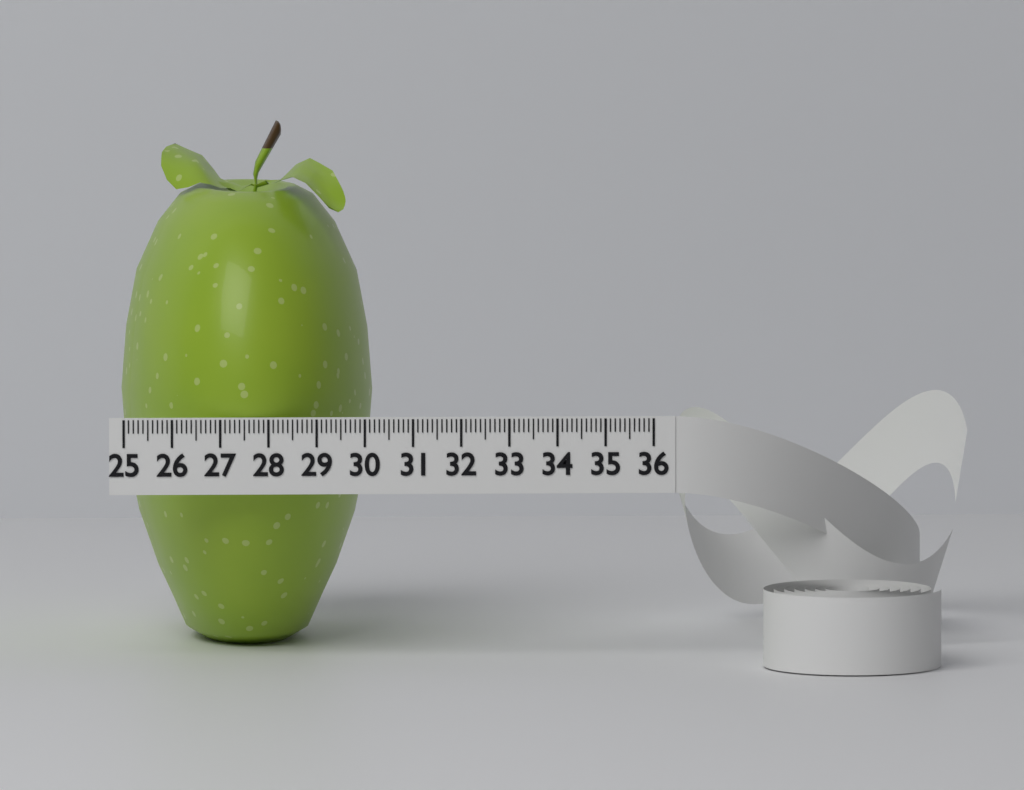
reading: 30.3 (no unit)
